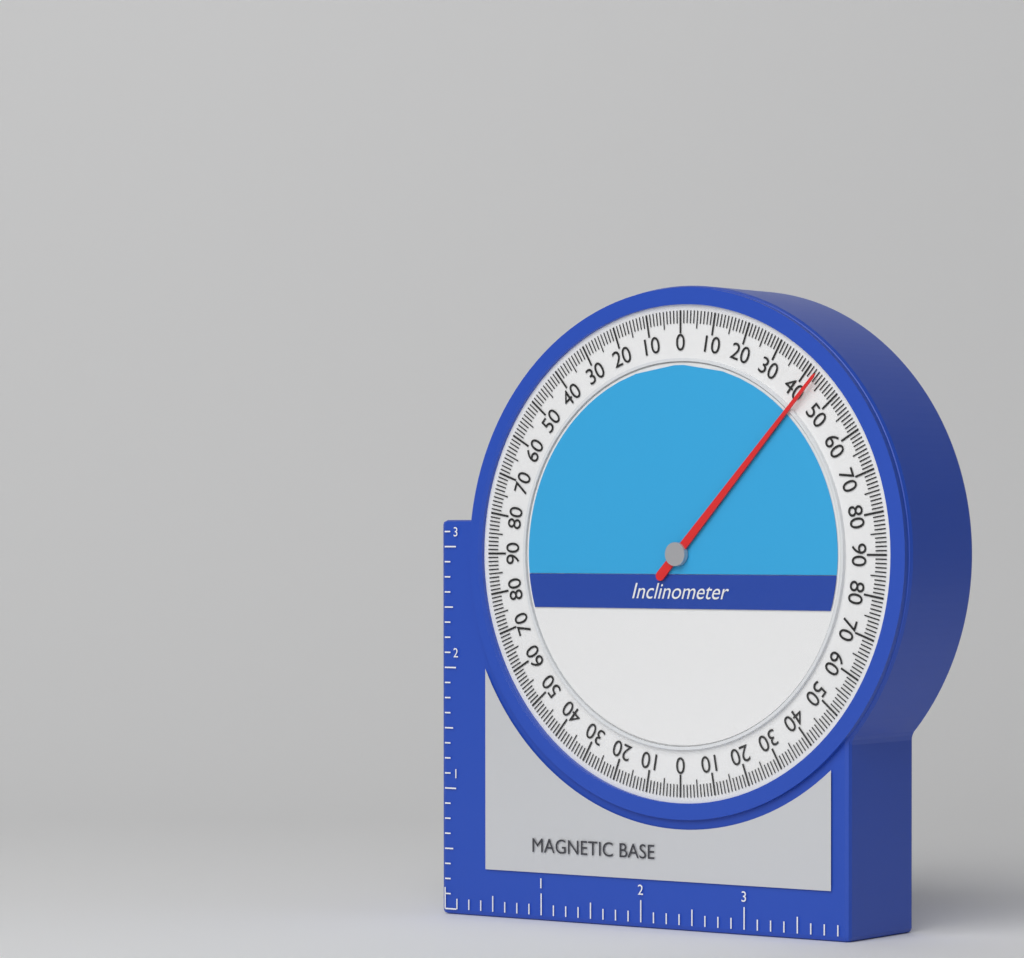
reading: 43 (no unit)
